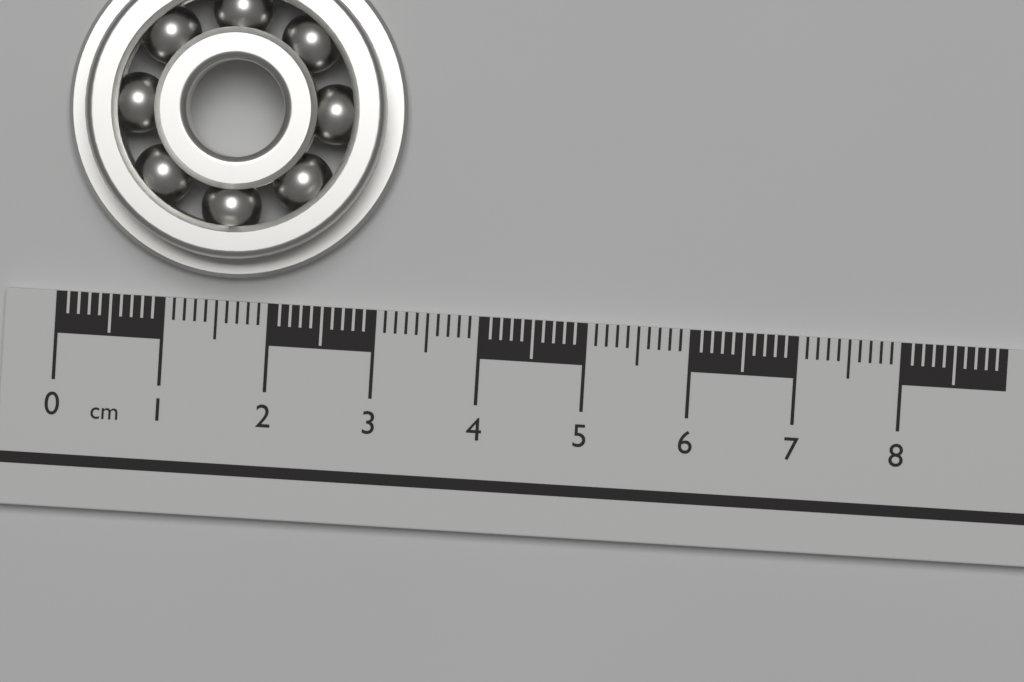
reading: 3.2 cm
